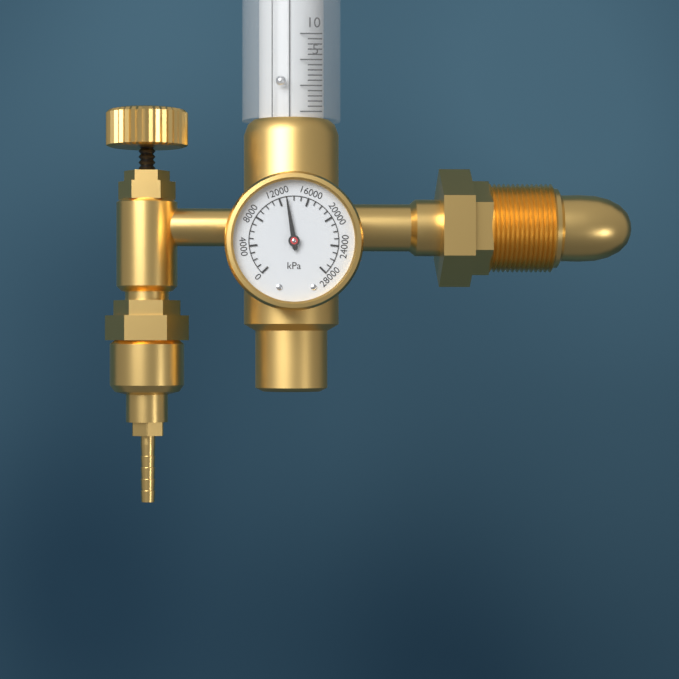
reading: 13000 kPa
